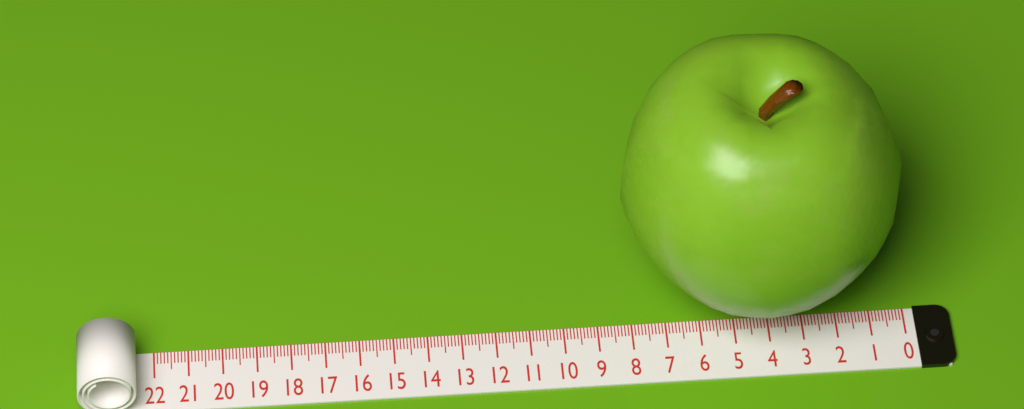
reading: 8.2 (no unit)
